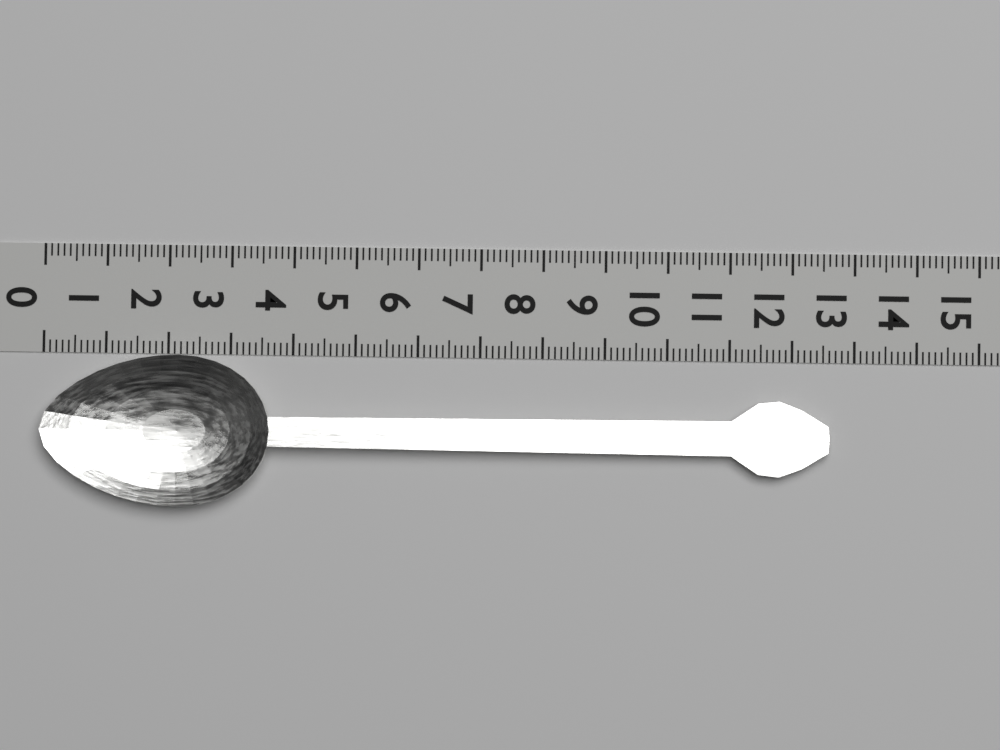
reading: 12.6 (no unit)
